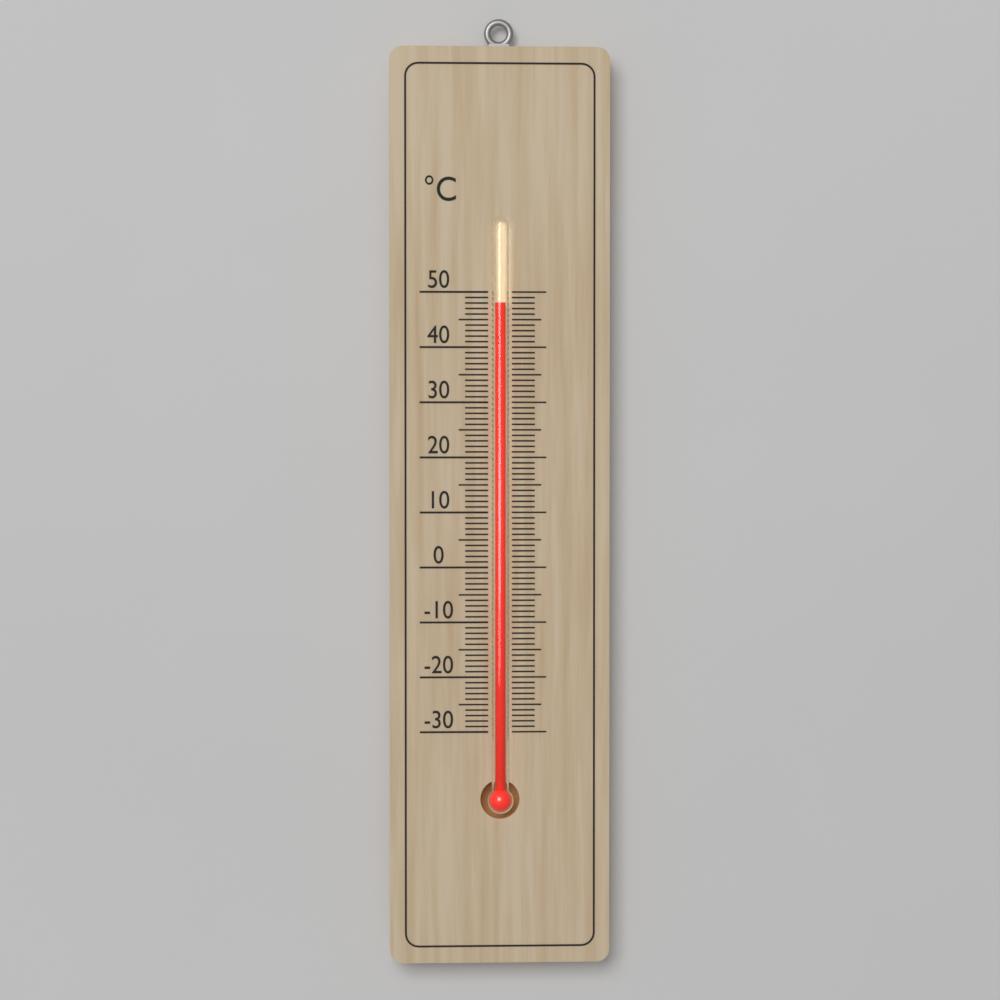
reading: 48 °C
